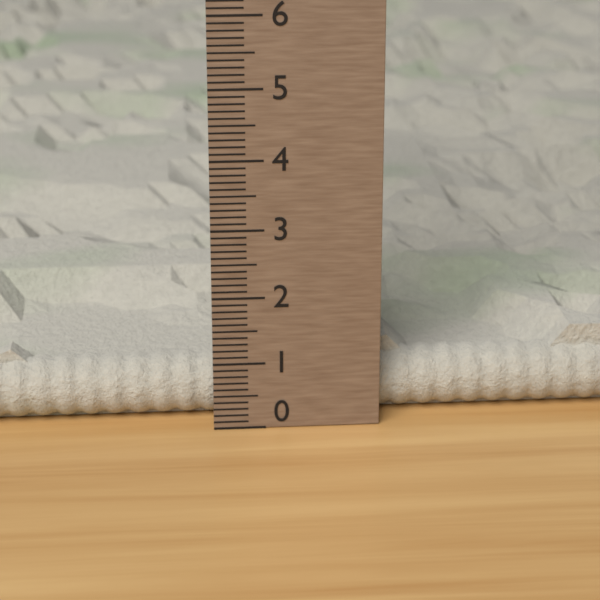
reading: 1.2 (no unit)
